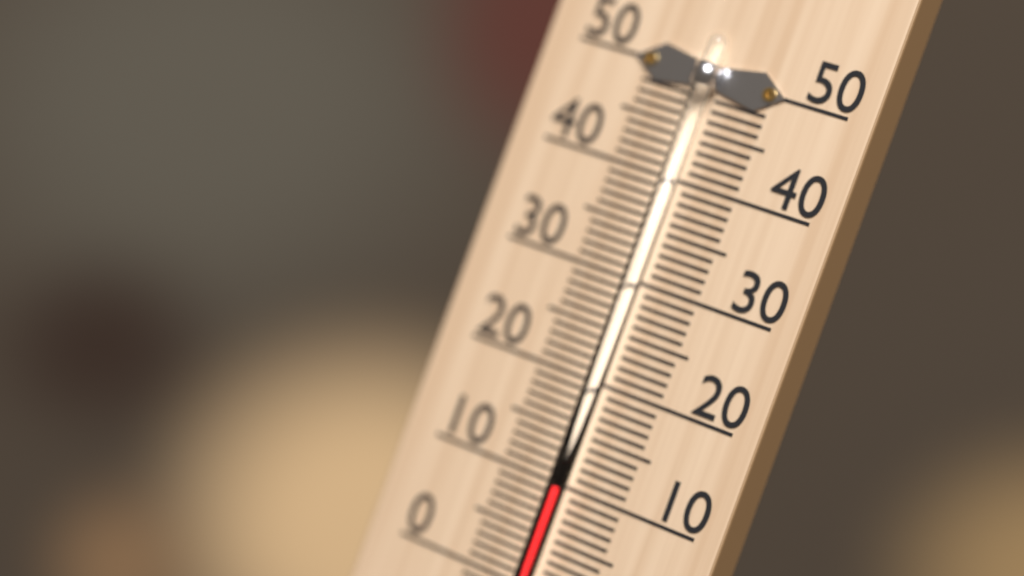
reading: 10 °C
